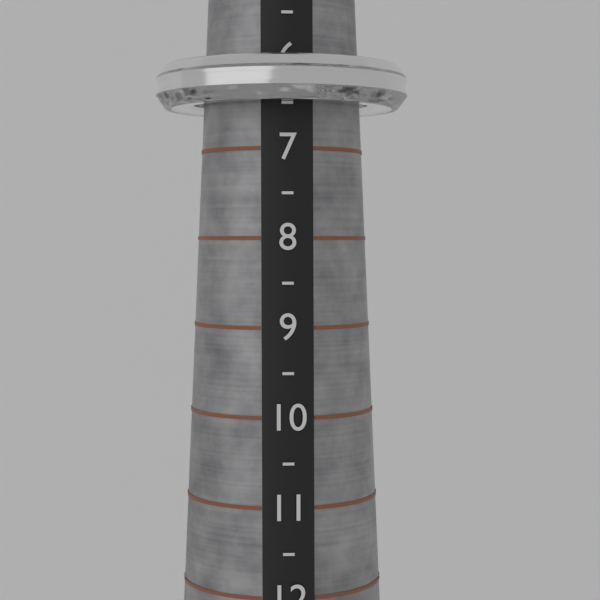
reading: 6.5 (no unit)
